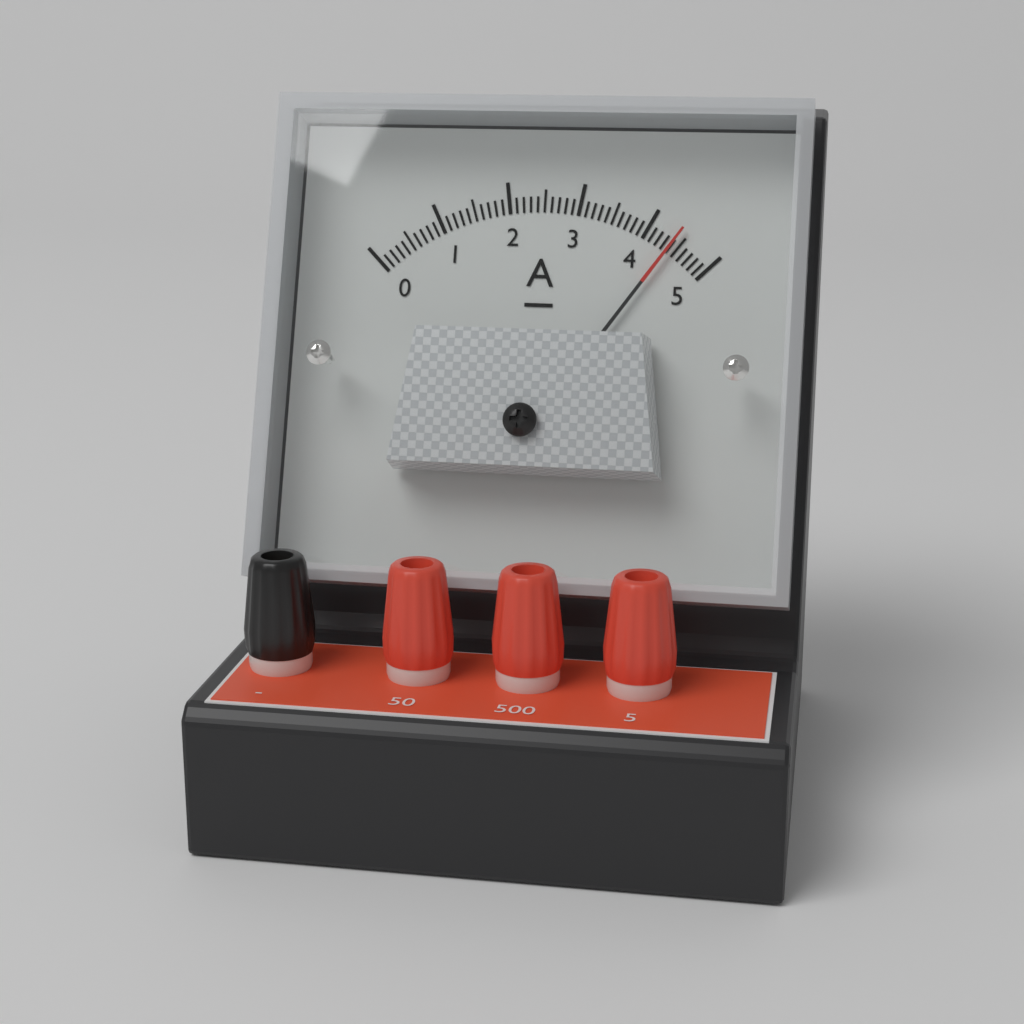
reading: 4.4 A
